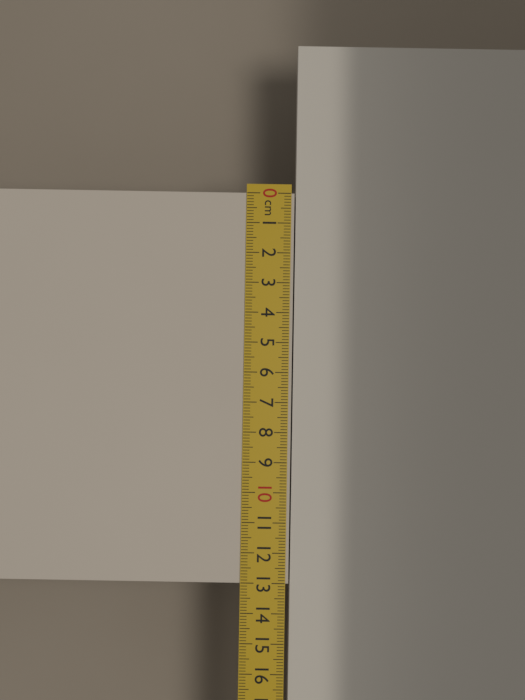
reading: 13.0 cm
